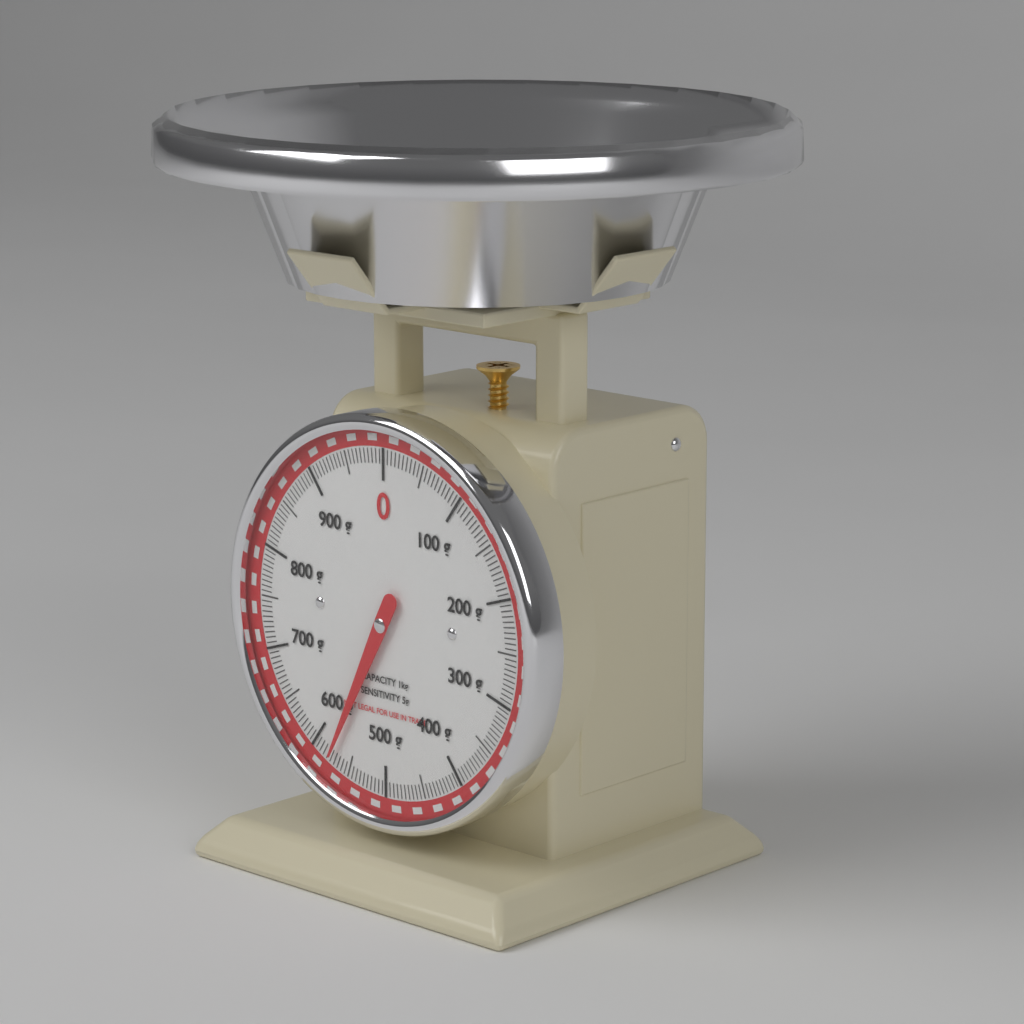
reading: 575 g
